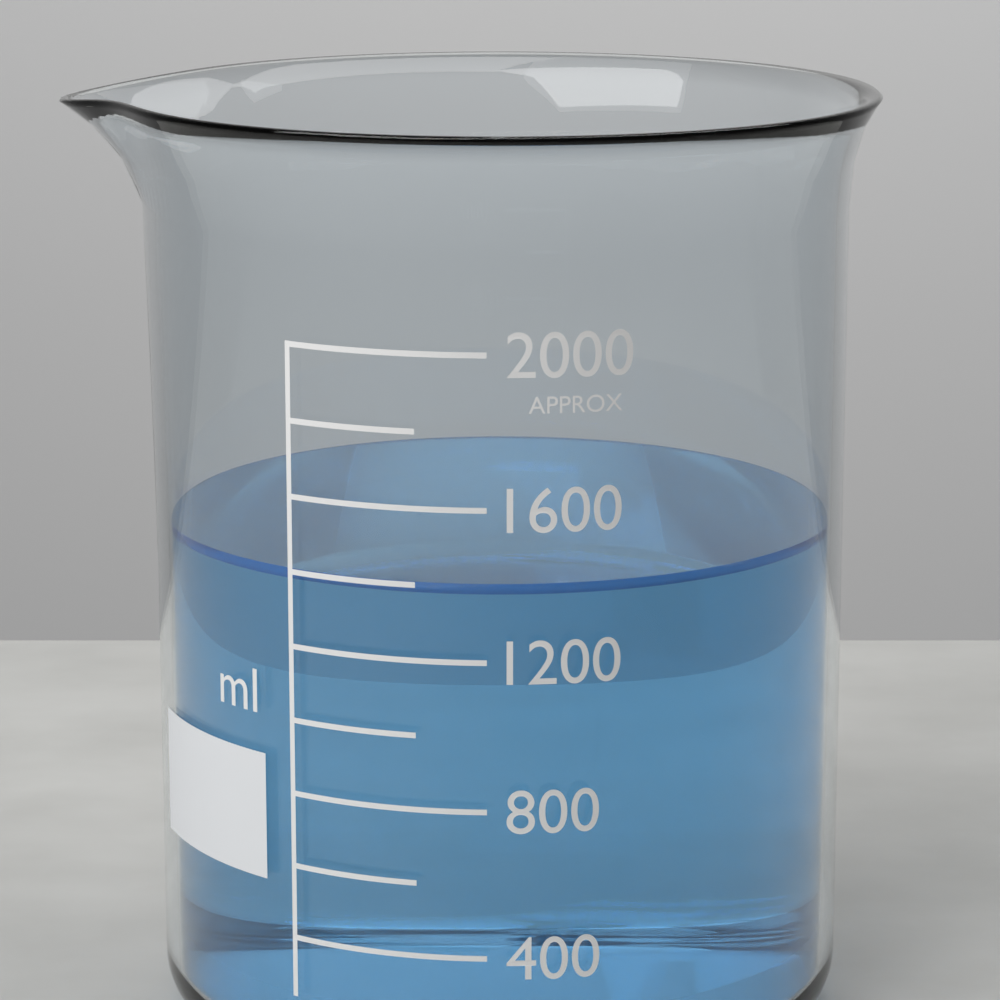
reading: 1400 ml
